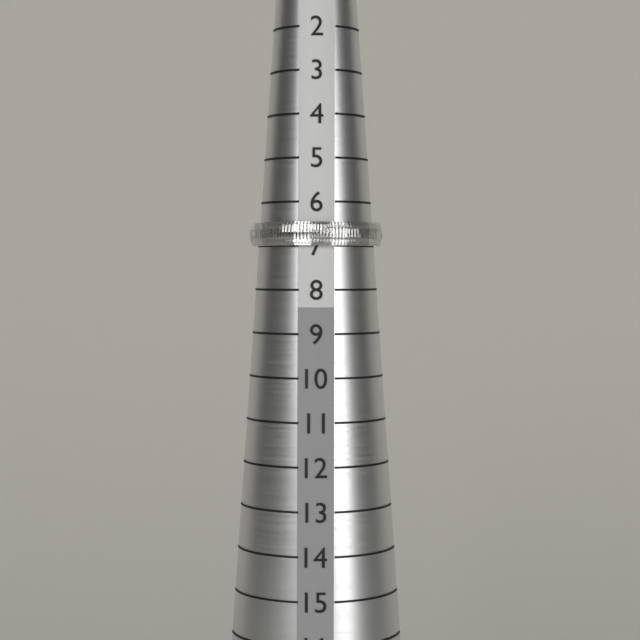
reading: 7 (no unit)
